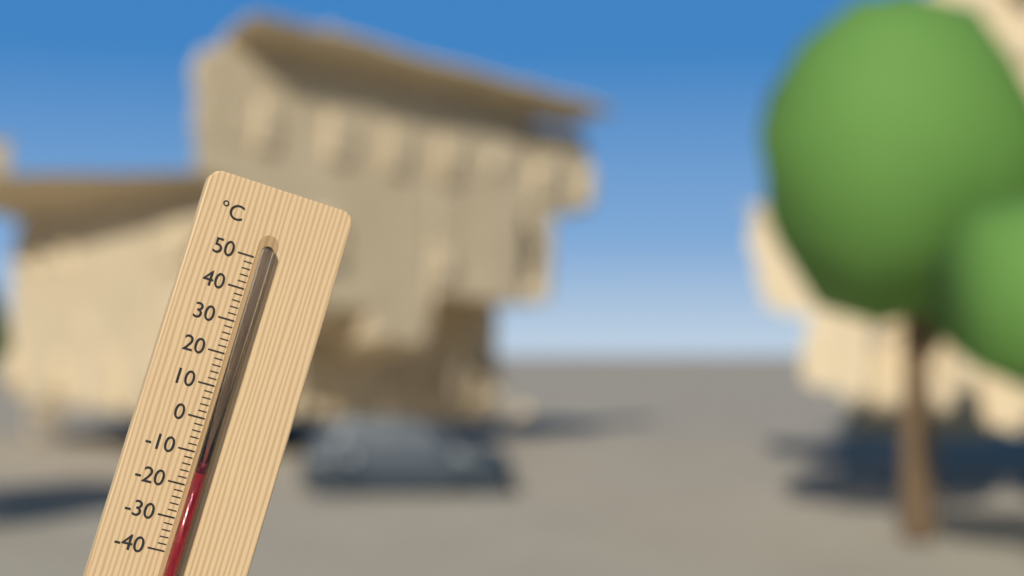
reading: -16 °C
